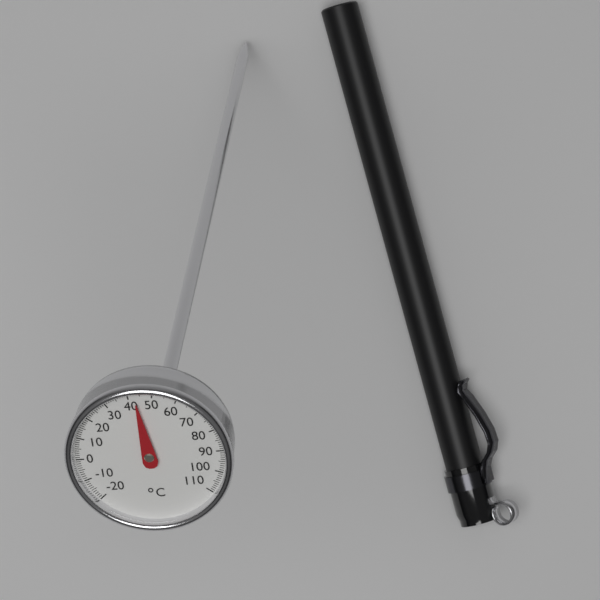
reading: 43 °C
